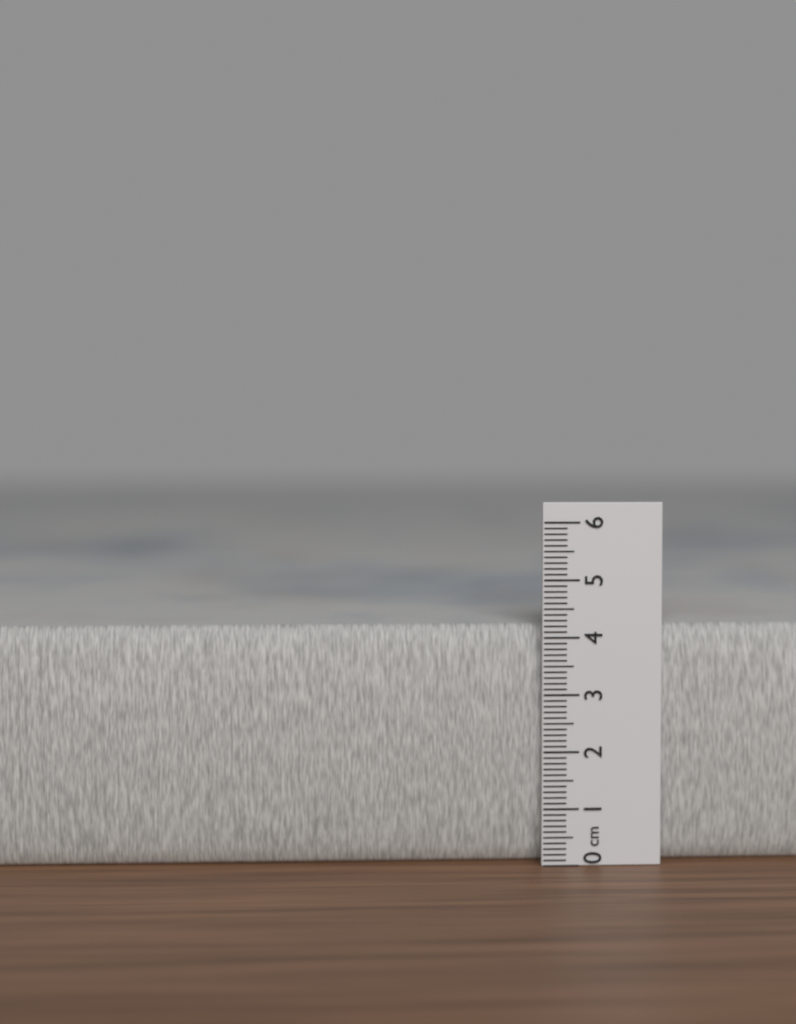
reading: 4.2 cm
